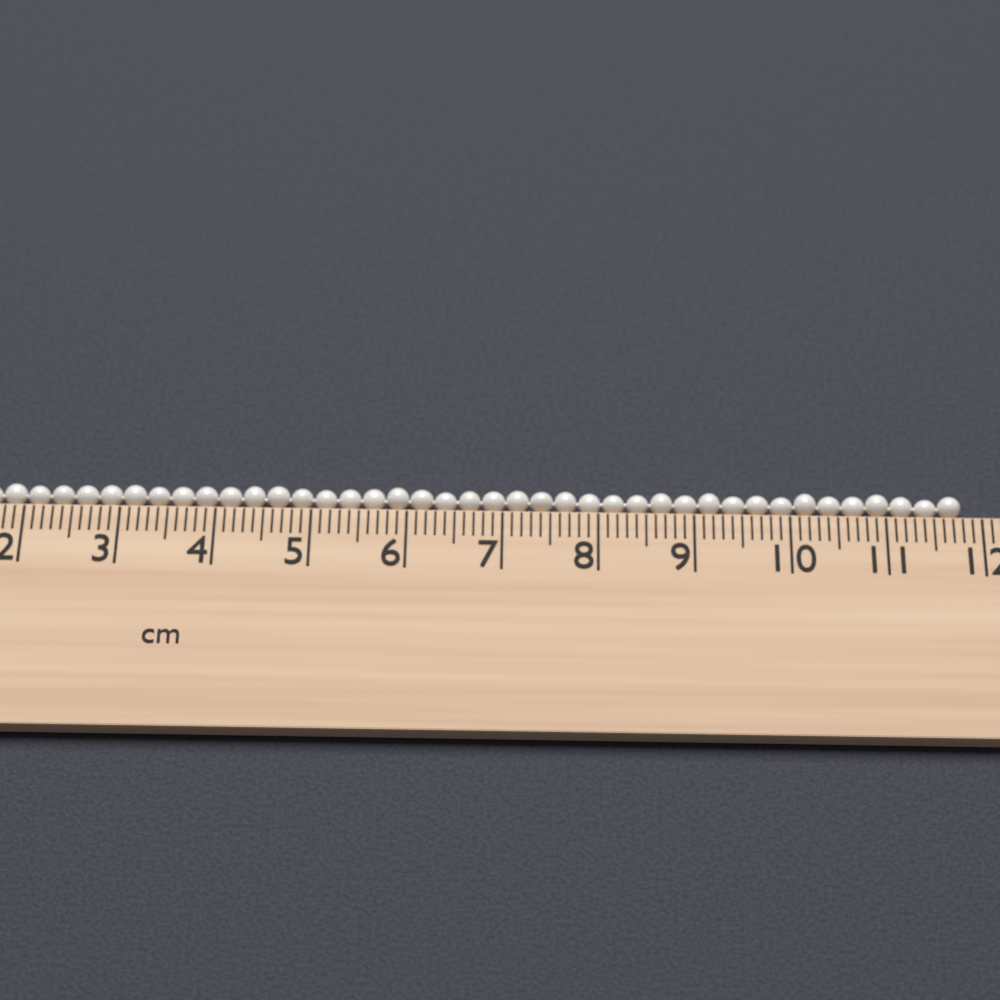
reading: 11.8 cm
